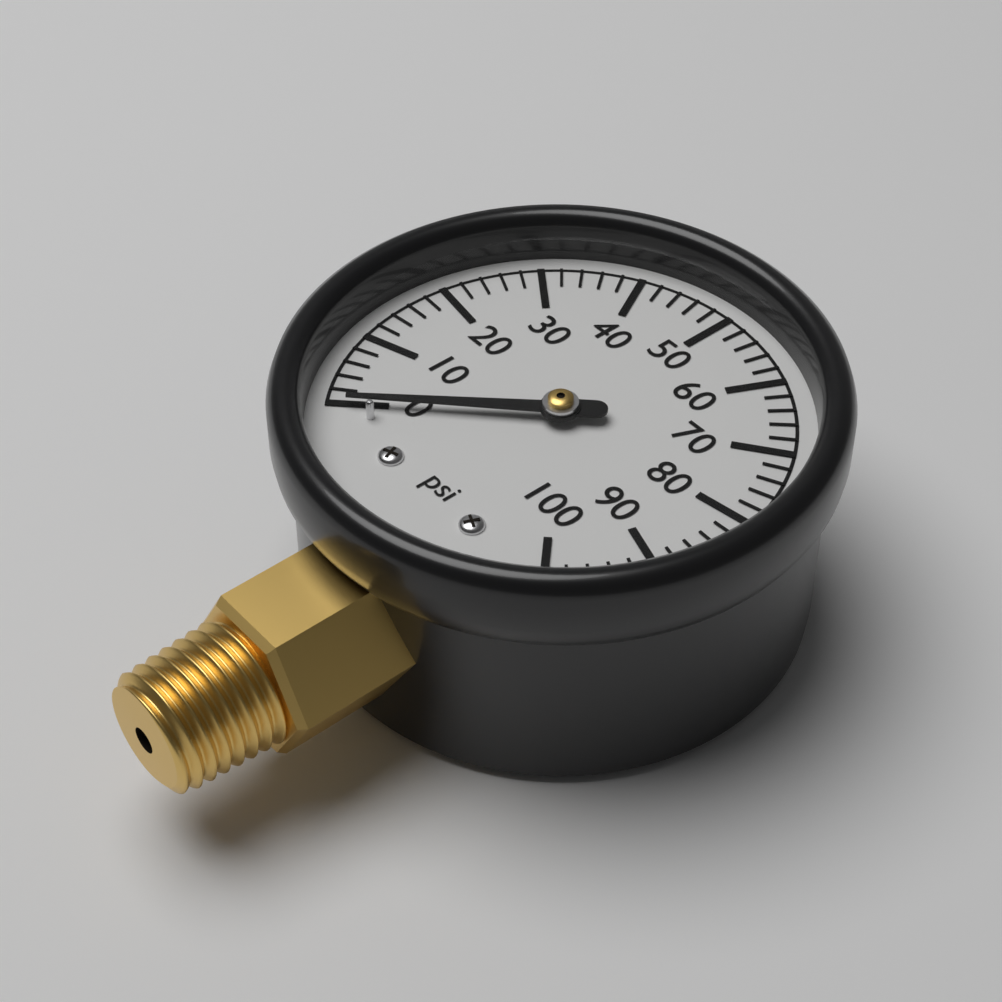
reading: 0 psi
